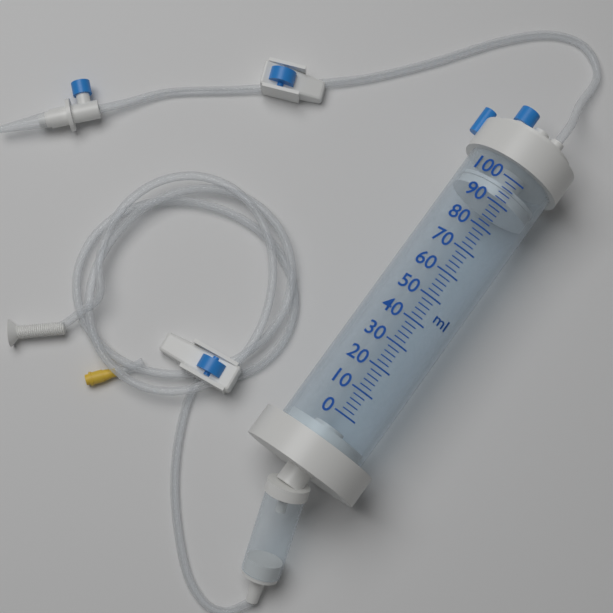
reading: 92 ml
